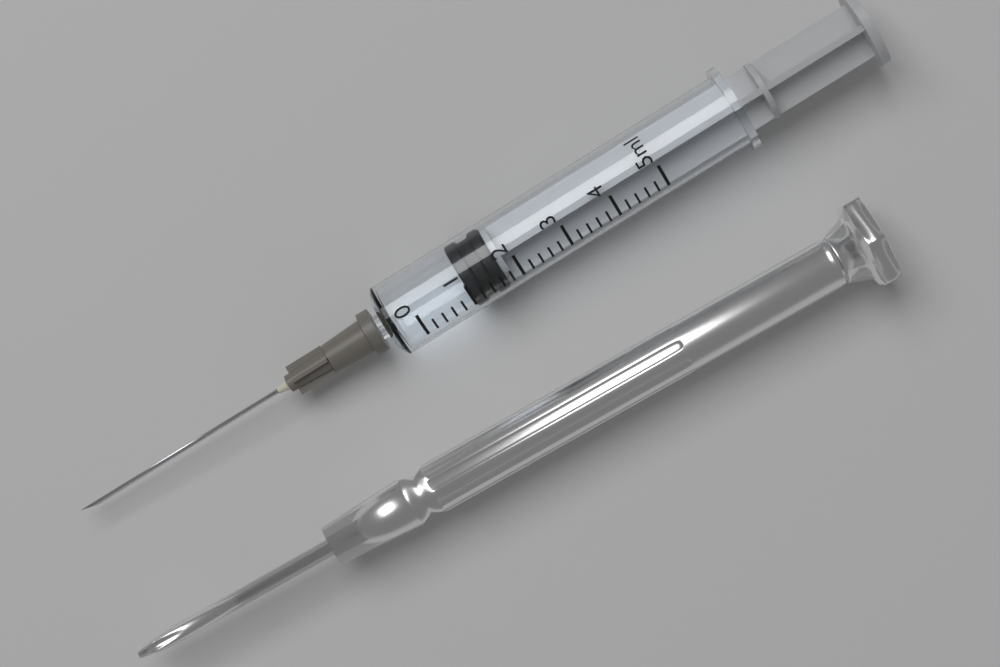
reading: 1.0 ml
